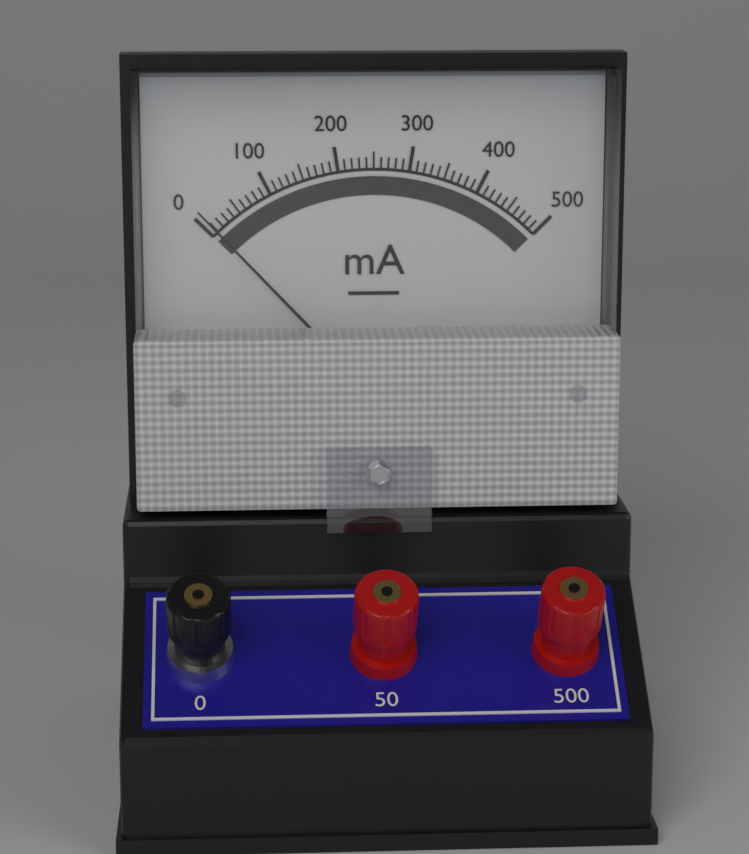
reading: 10 mA
